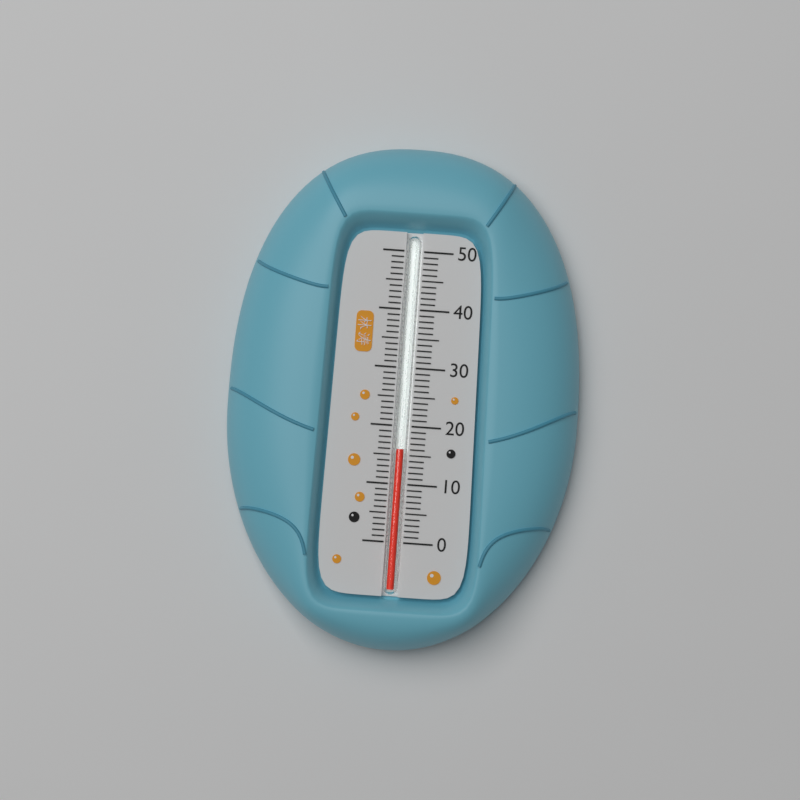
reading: 16 (no unit)
